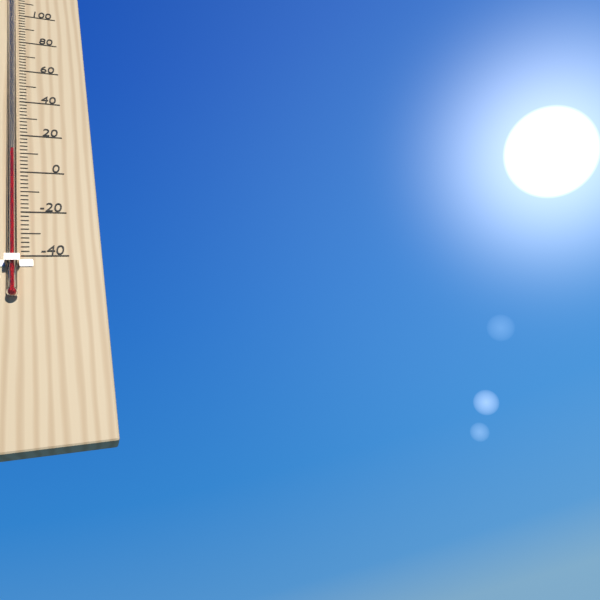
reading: 10 °F
